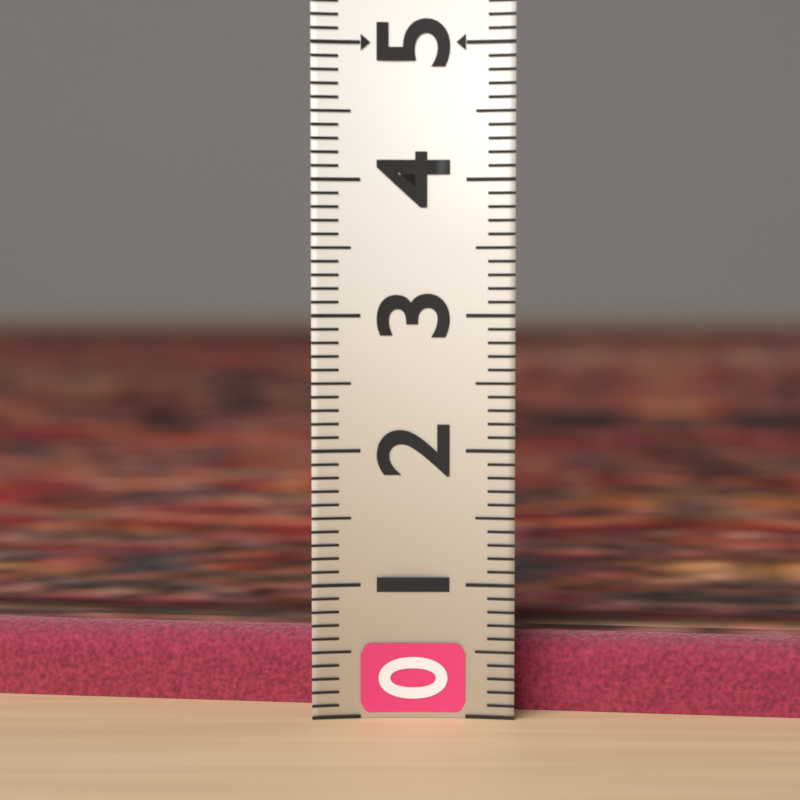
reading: 0.6 (no unit)
